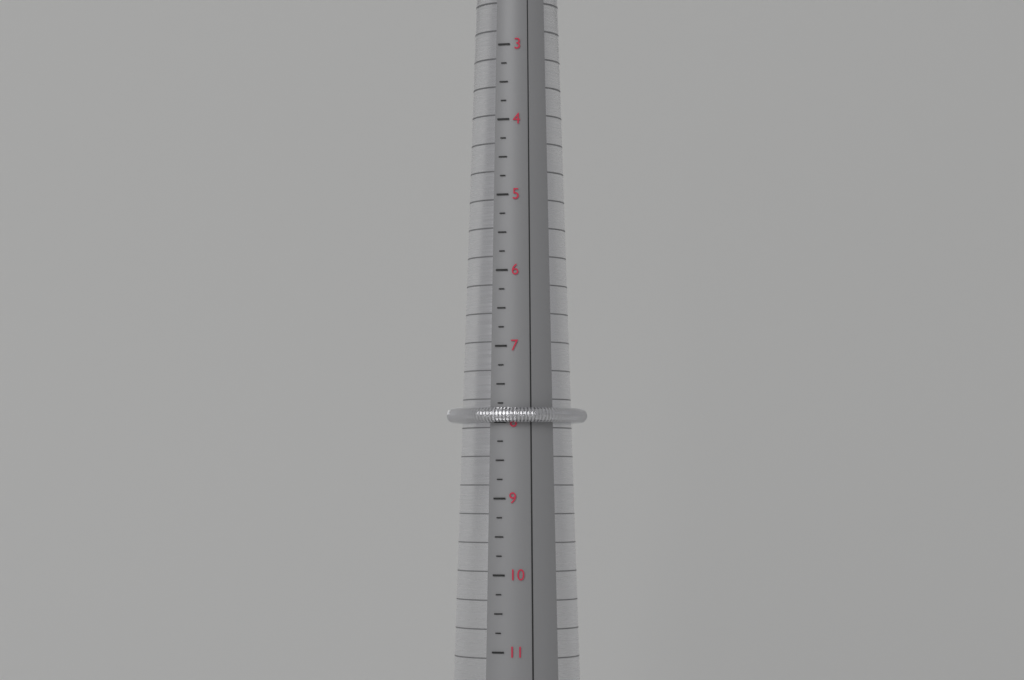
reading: 8.00 (no unit)
